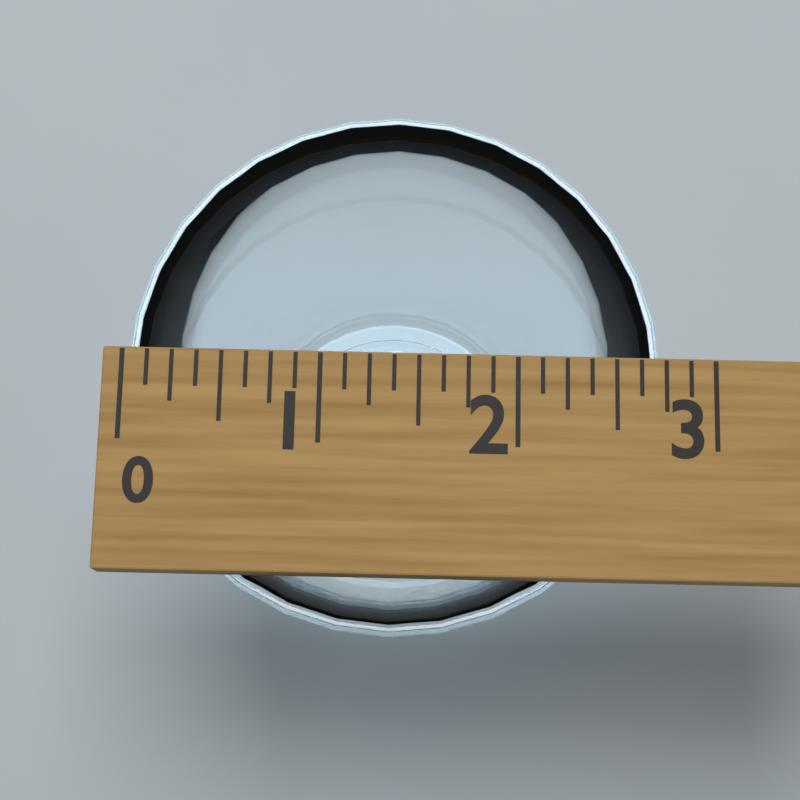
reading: 2.750 (no unit)
